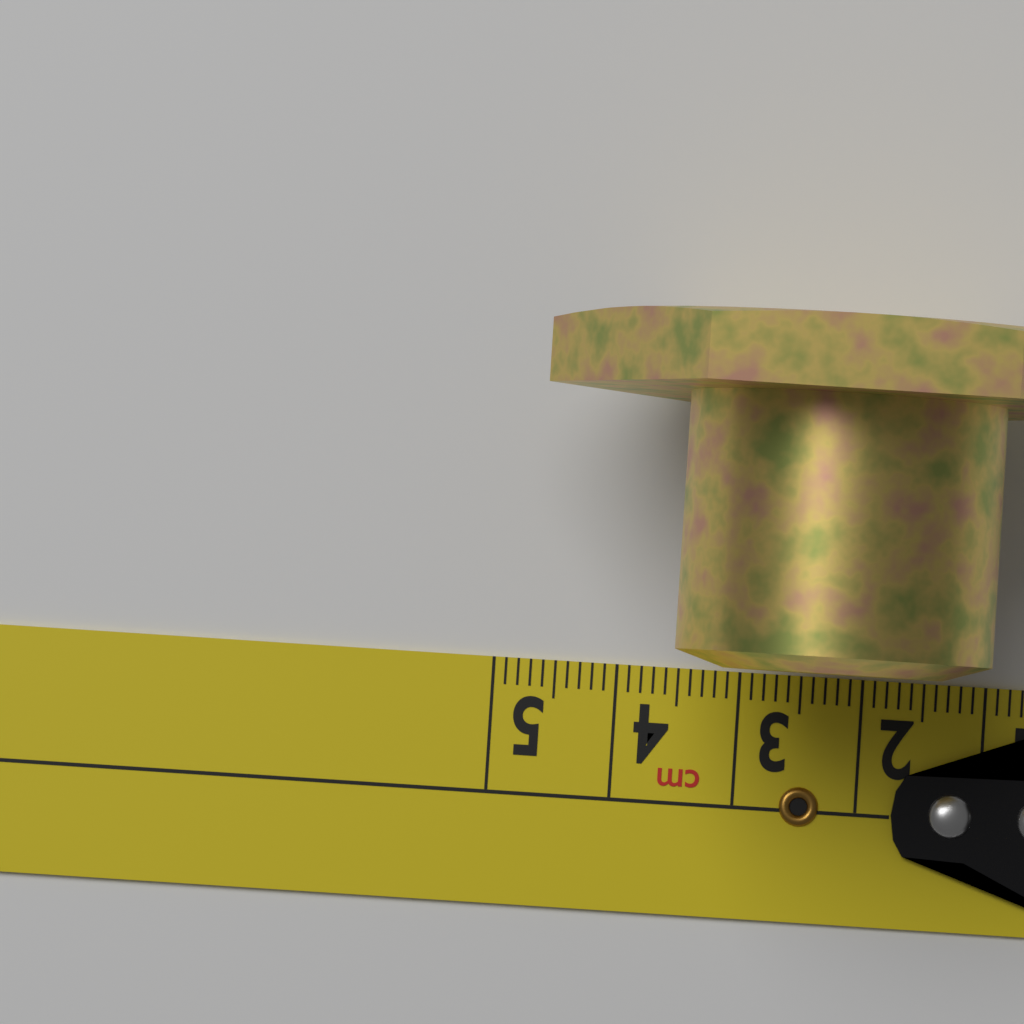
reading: 4.7 cm
